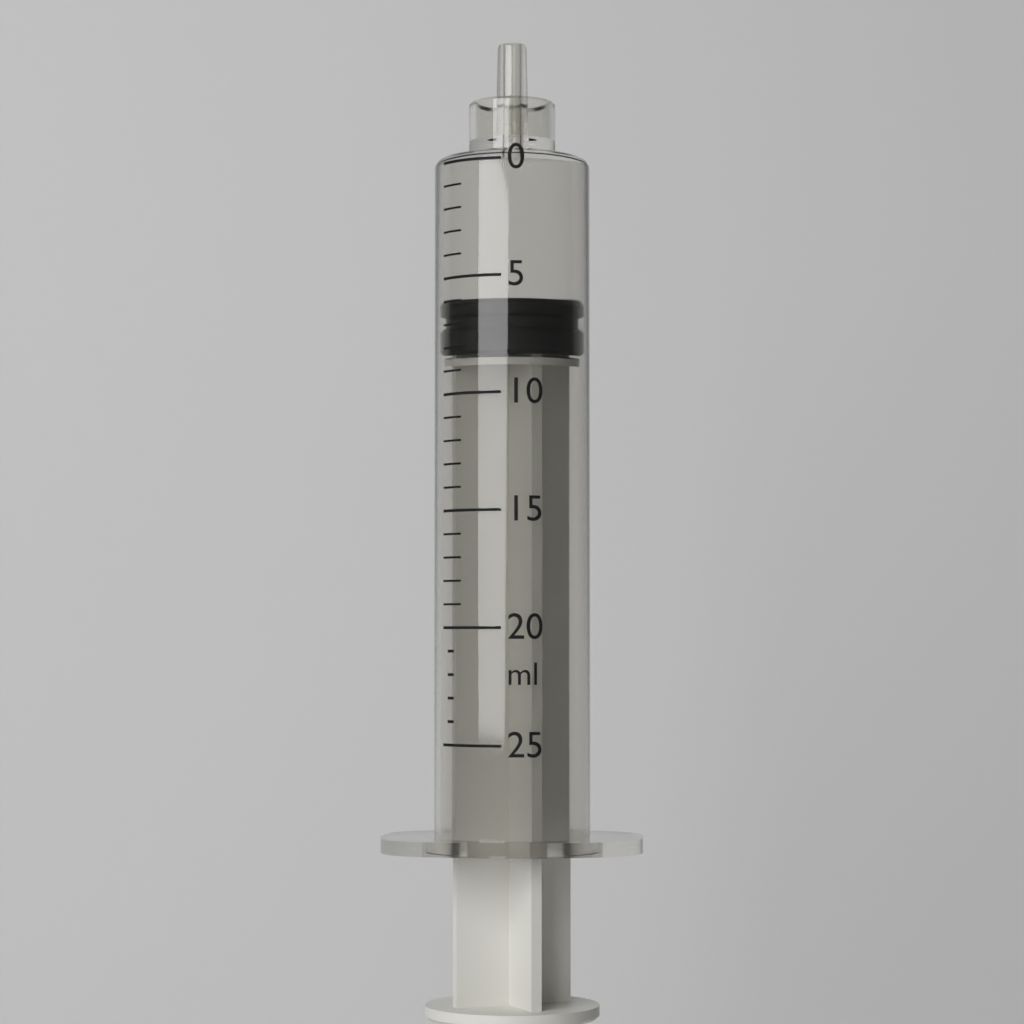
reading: 6 ml
